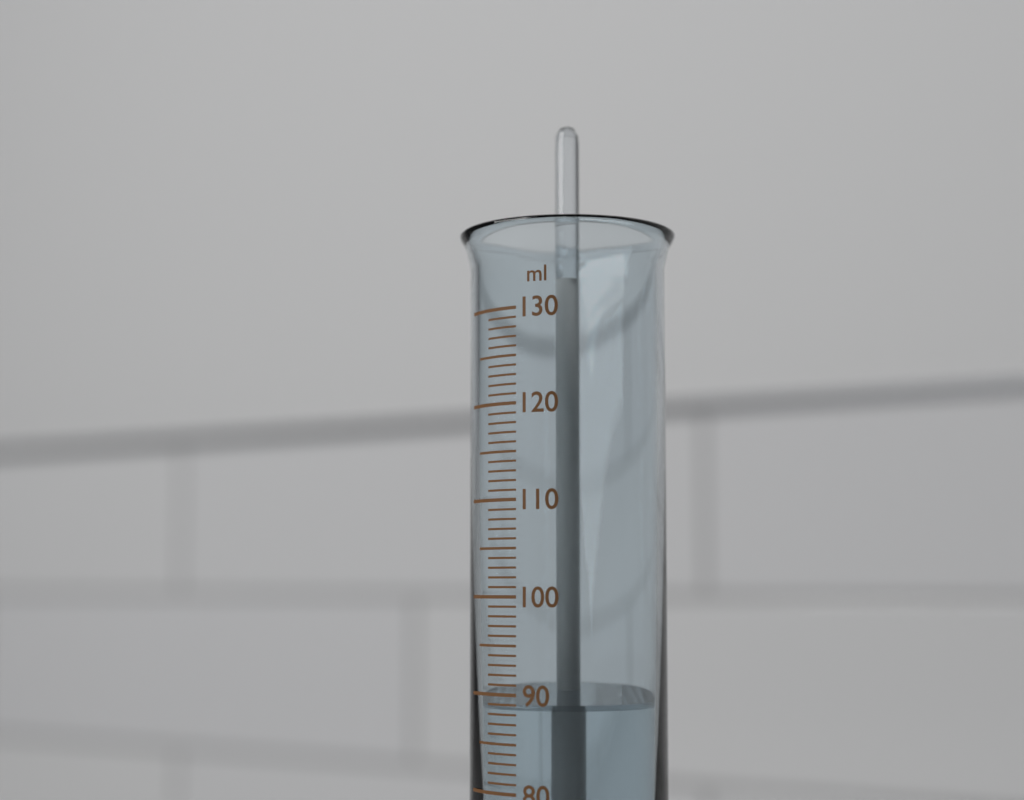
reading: 89 ml
